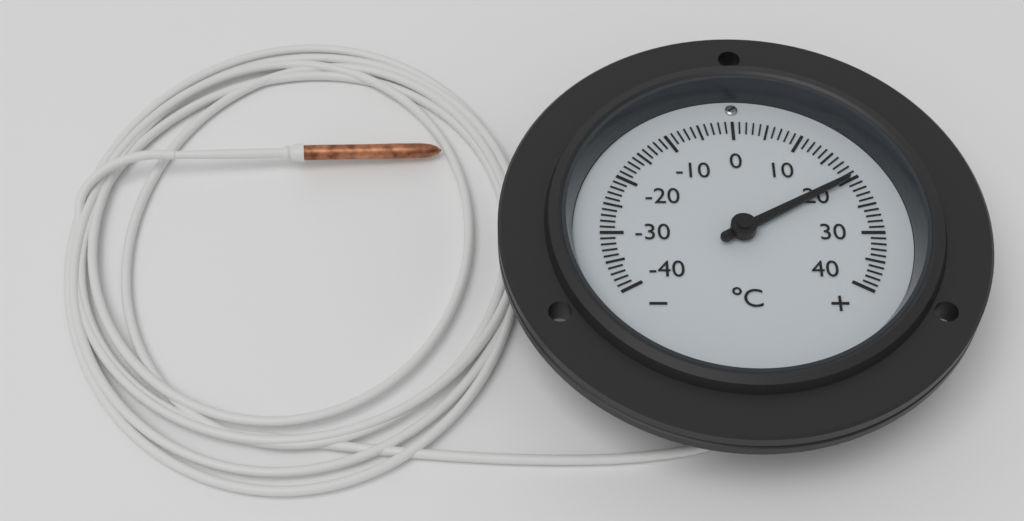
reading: 20 °C
